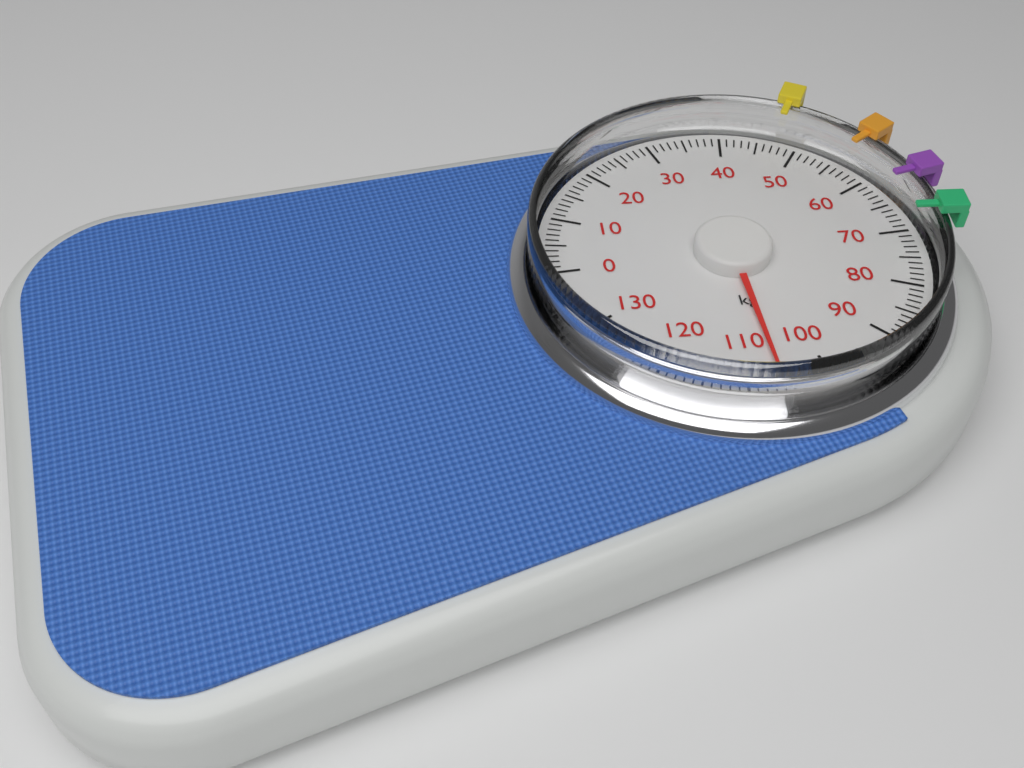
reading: 106 kg
